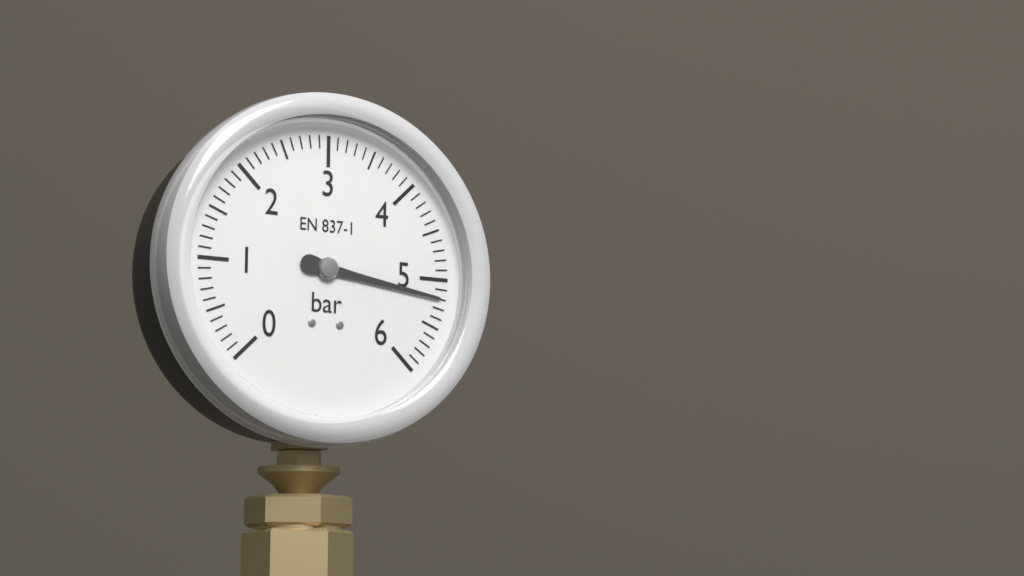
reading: 5.2 bar
